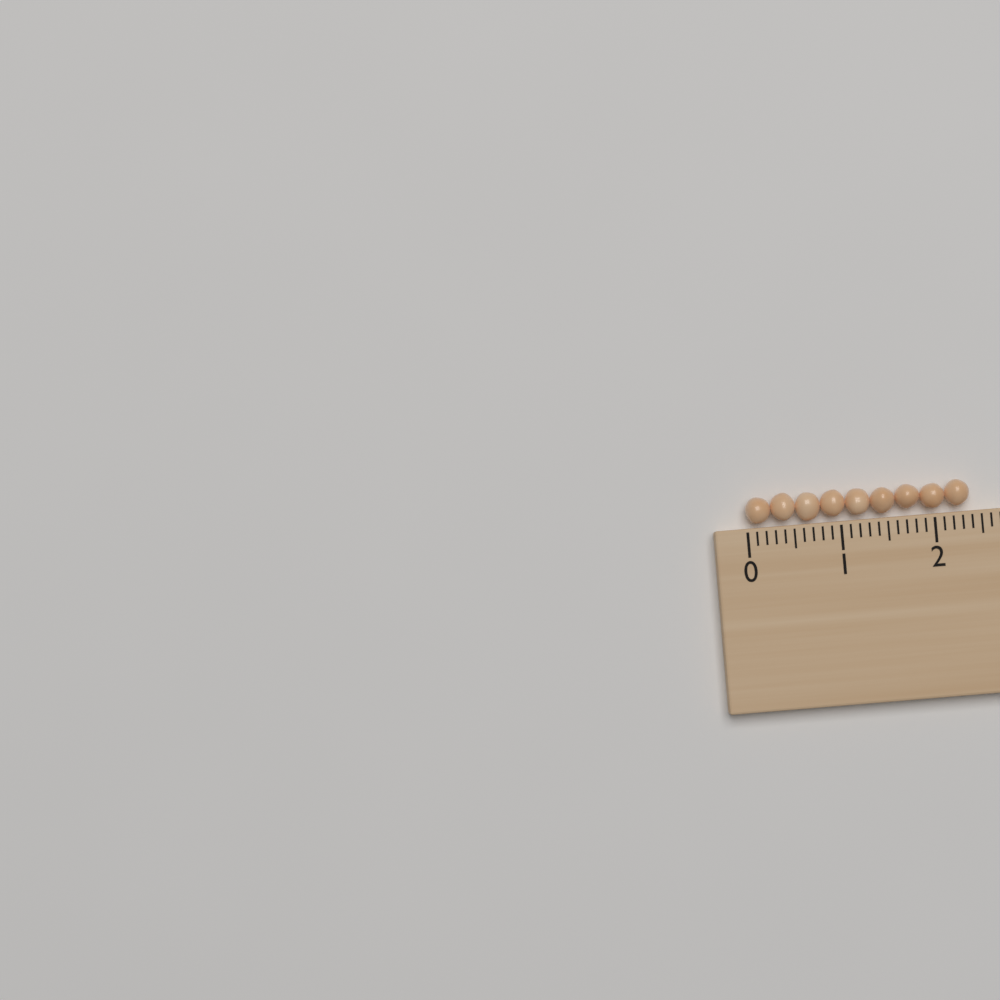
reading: 2.4 (no unit)
